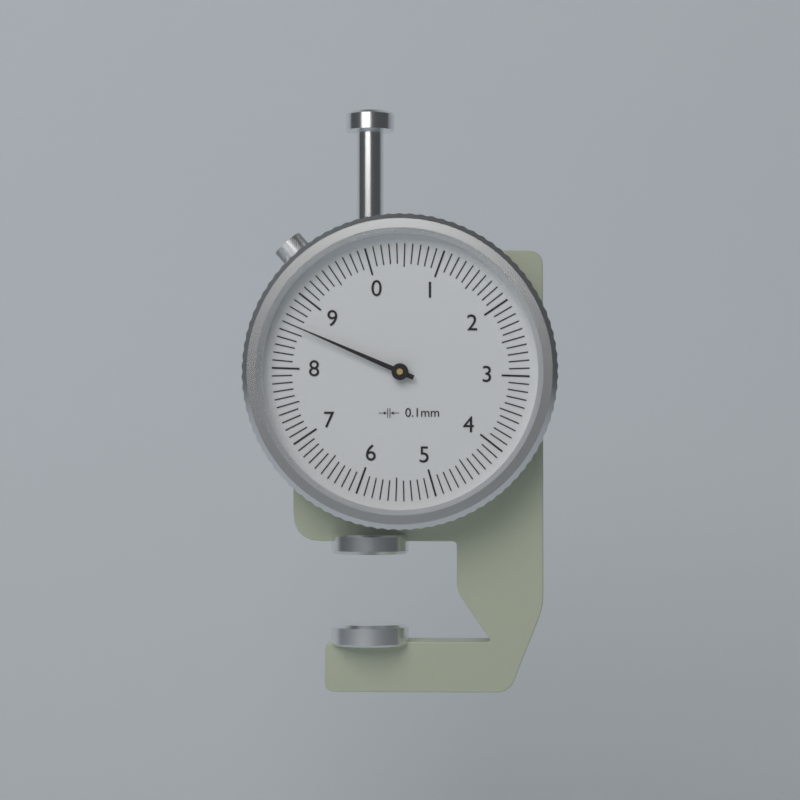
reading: 8.6 mm
